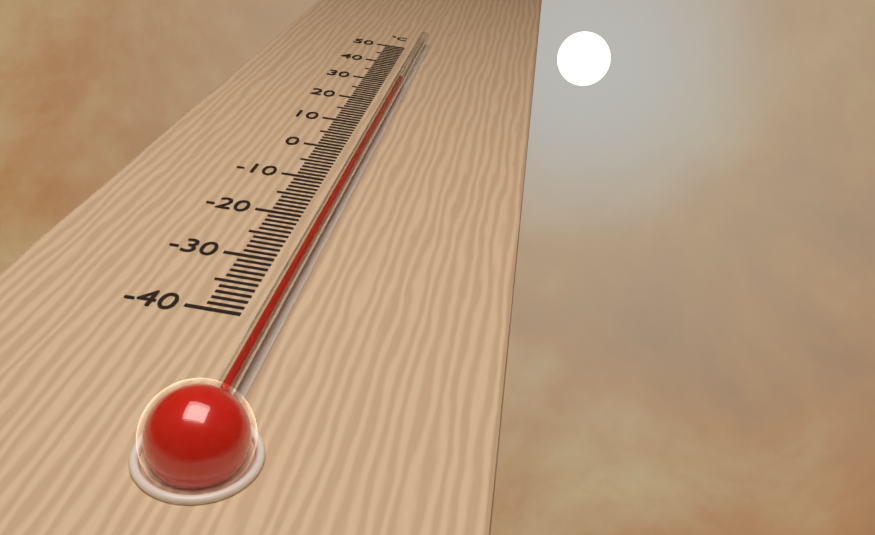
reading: 27 °C
